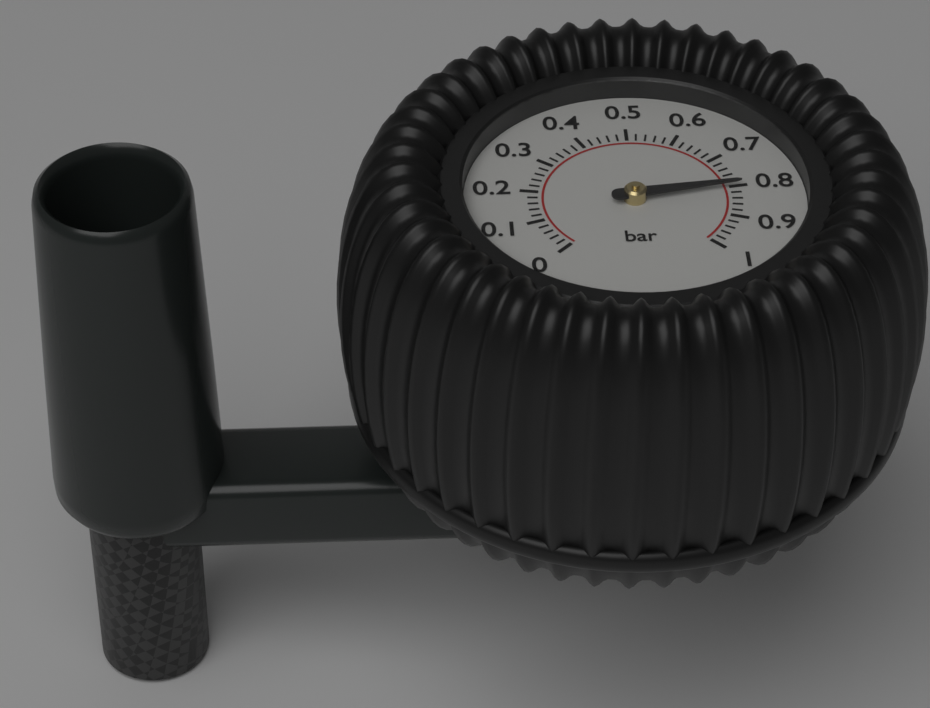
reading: 0.80 bar
